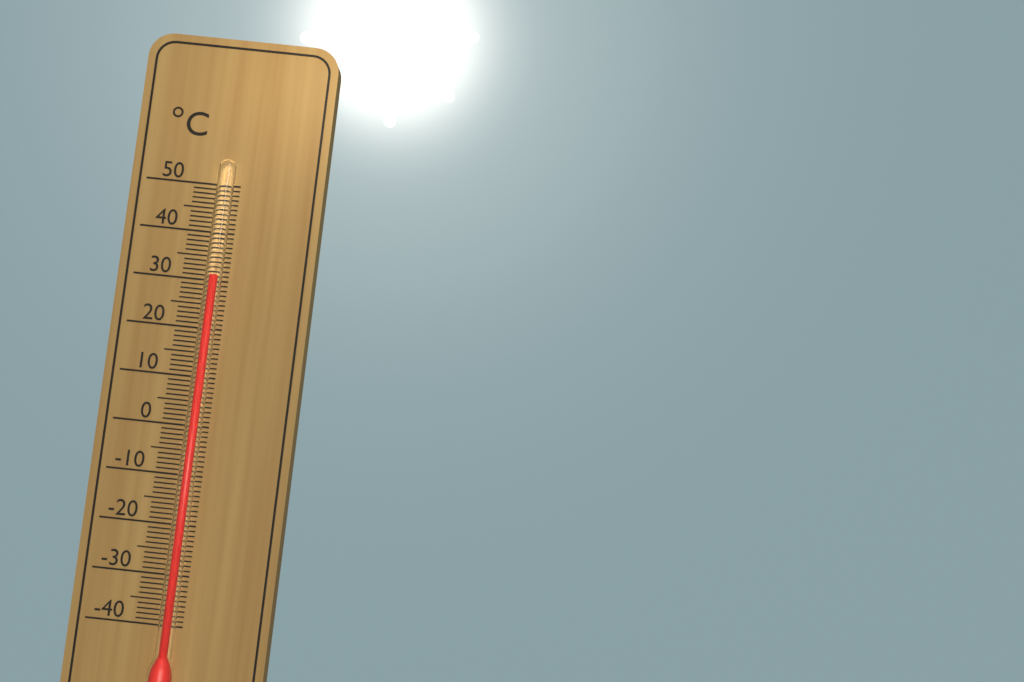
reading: 31 °C
